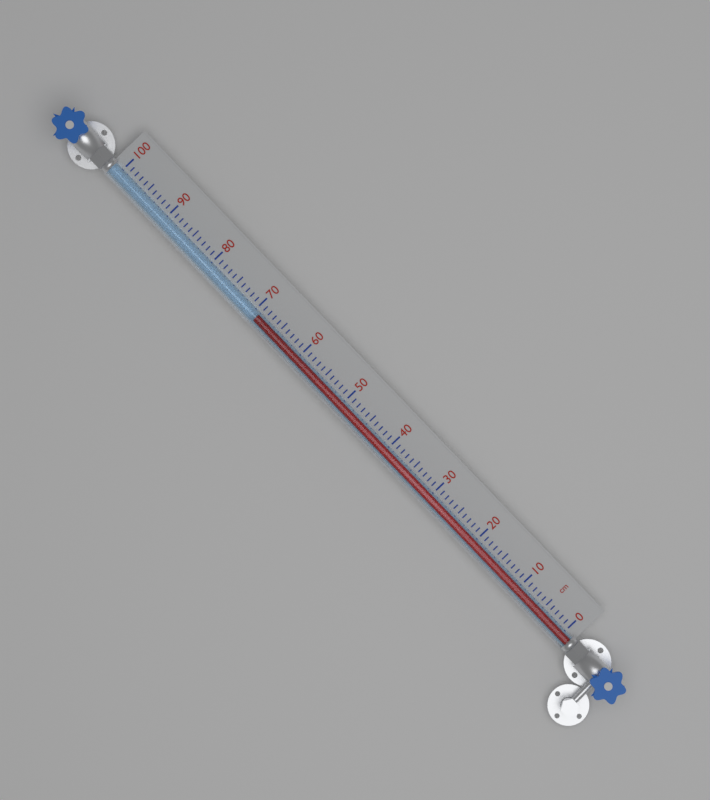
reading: 69 cm
